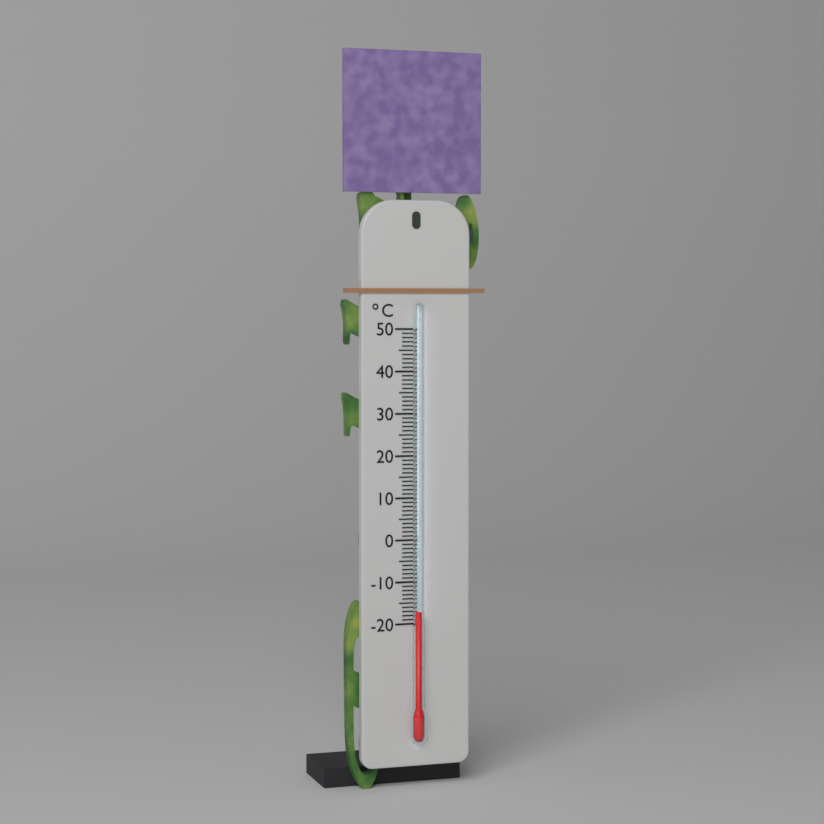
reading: -17 °C
